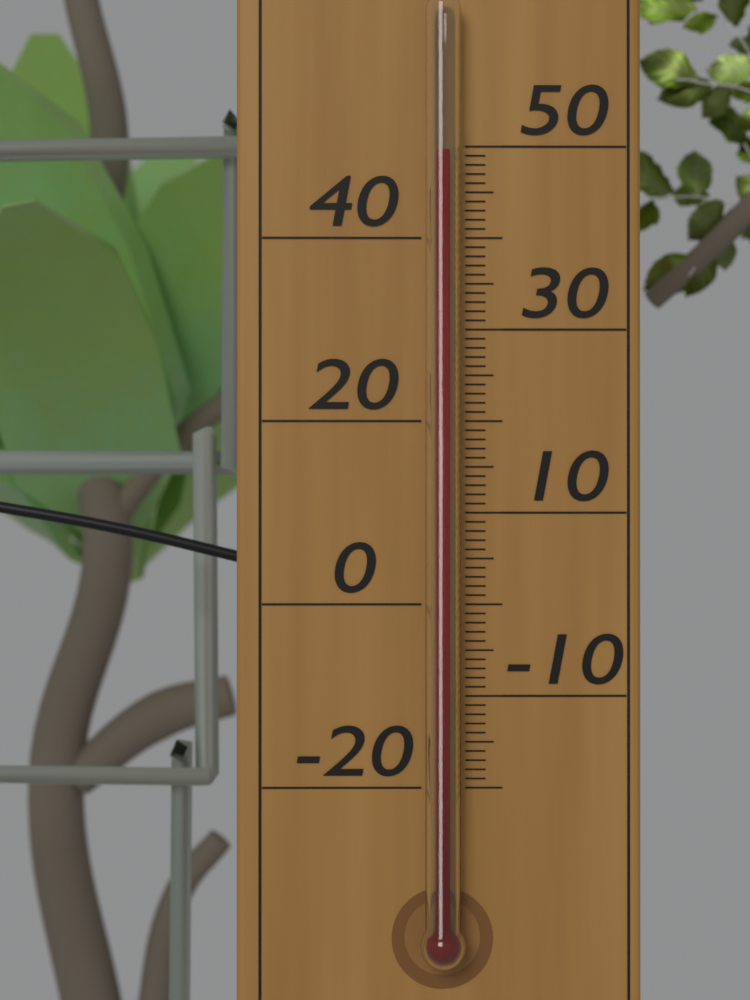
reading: 49 °C
